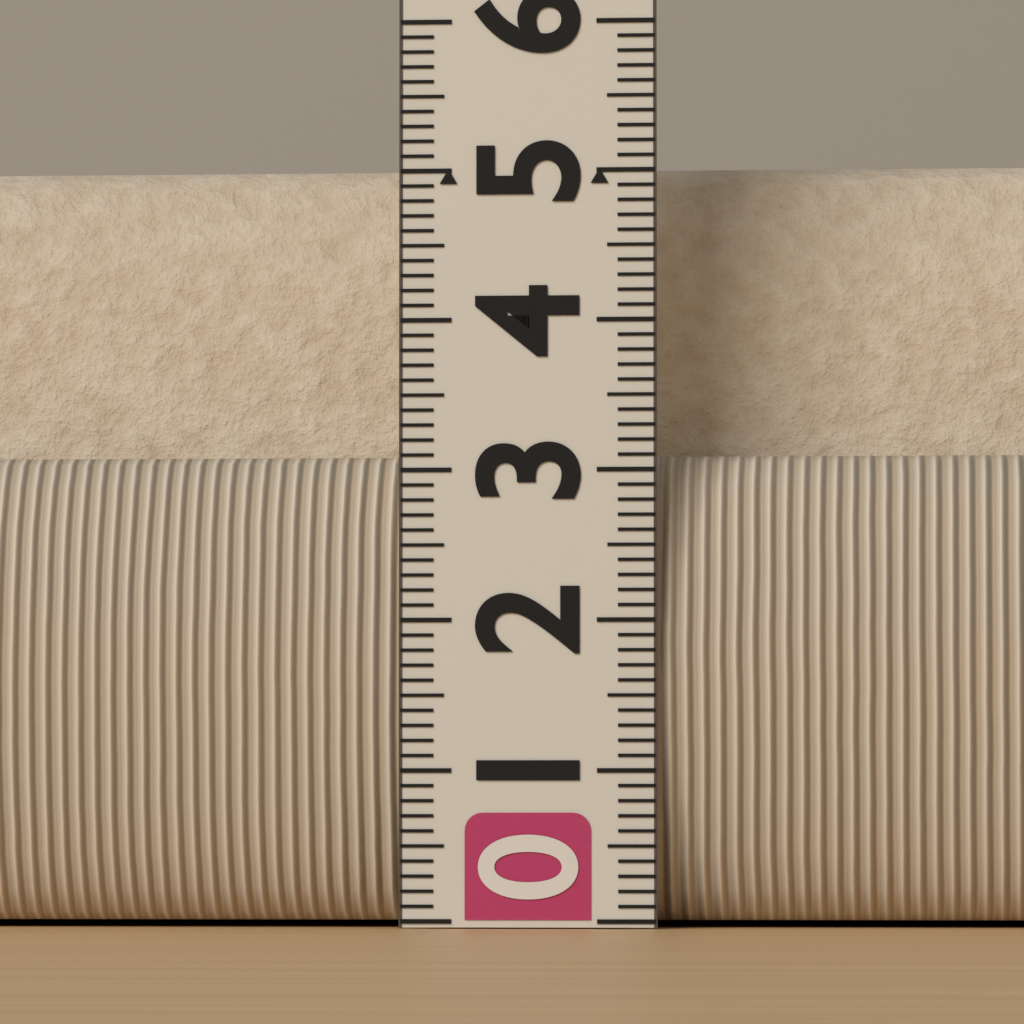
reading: 5.2 (no unit)
